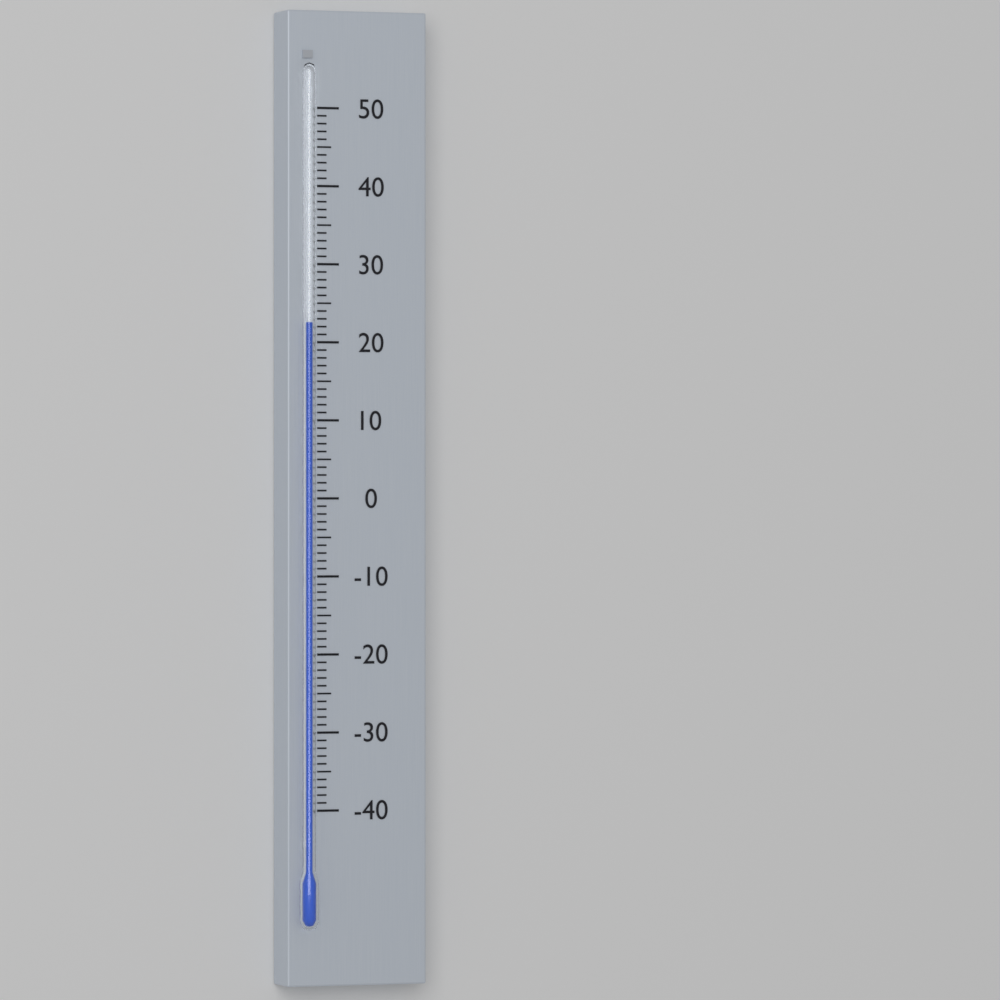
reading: 22.5 (no unit)
